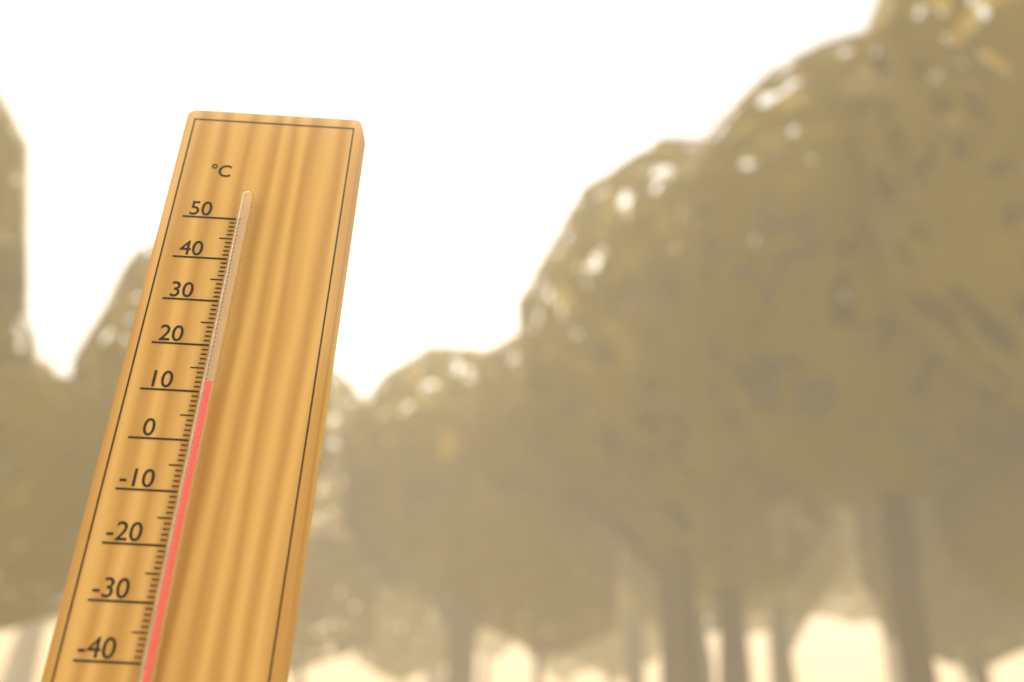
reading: 11 °C
